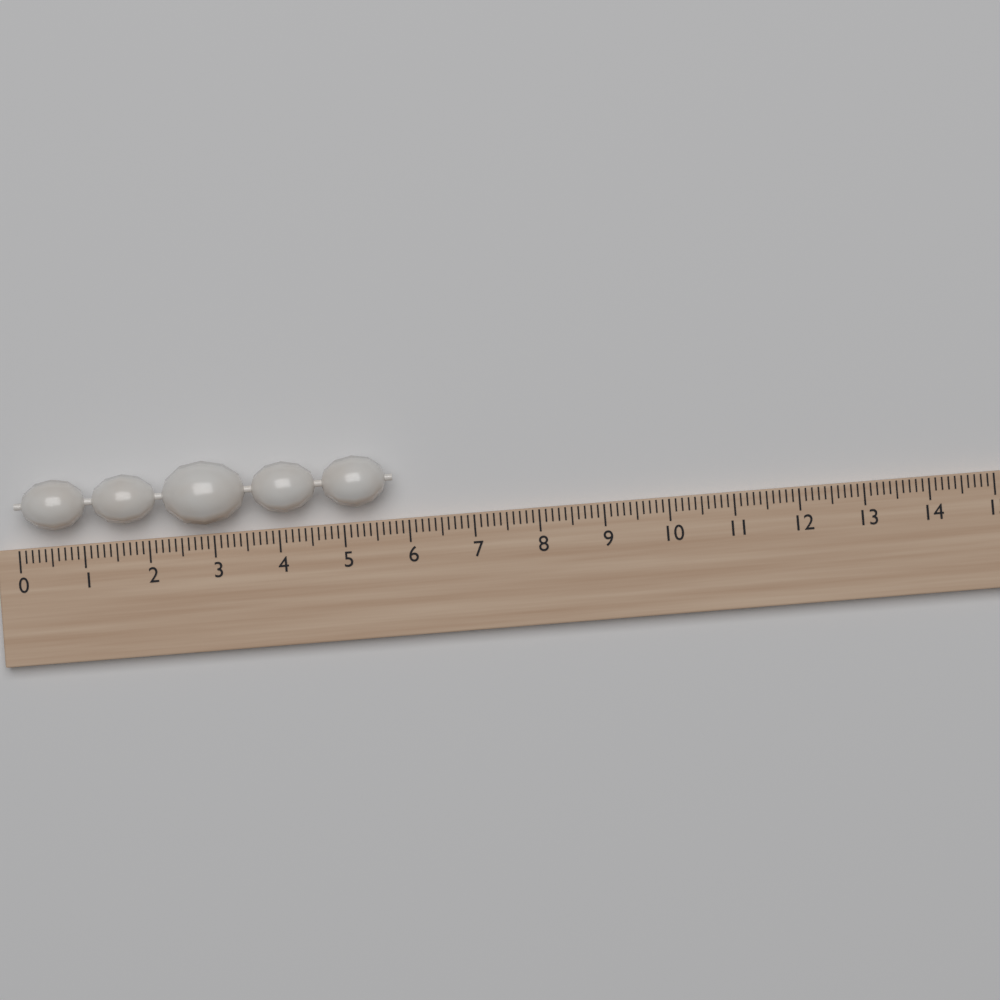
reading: 5.8 (no unit)
